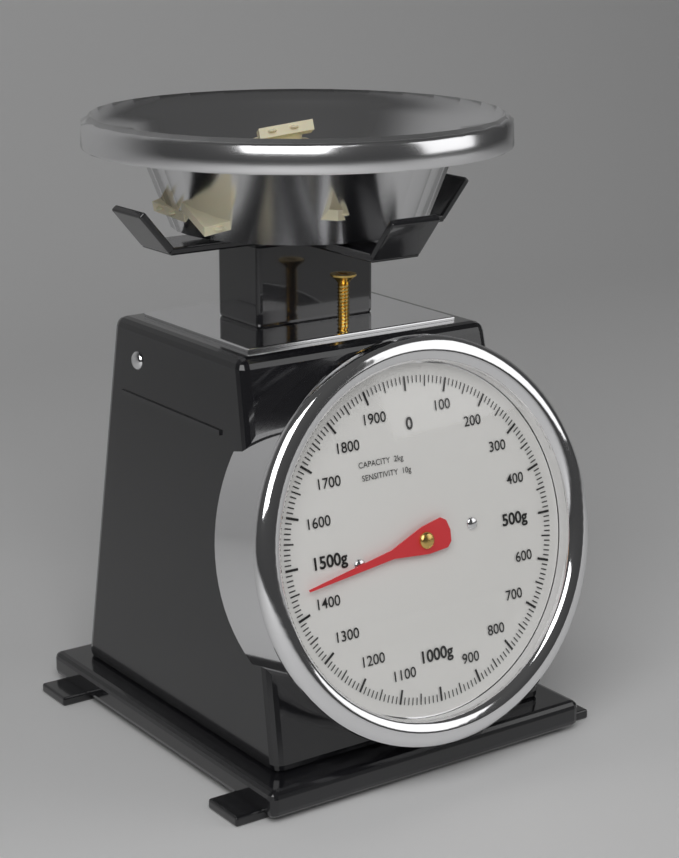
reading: 1450 g
